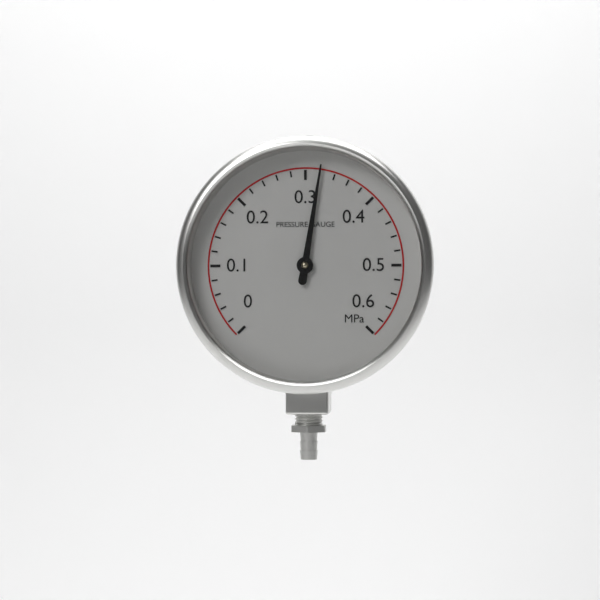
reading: 0.32 MPa
